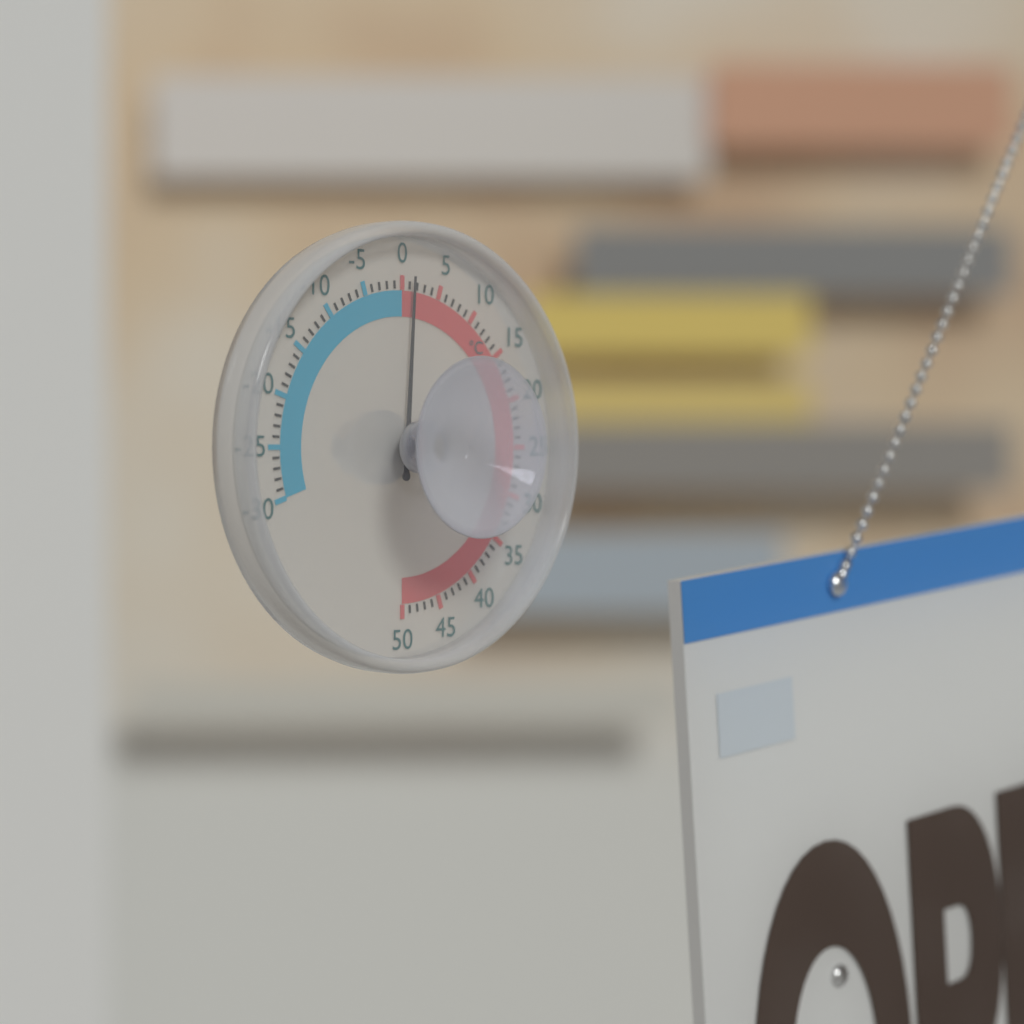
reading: 1 °C
